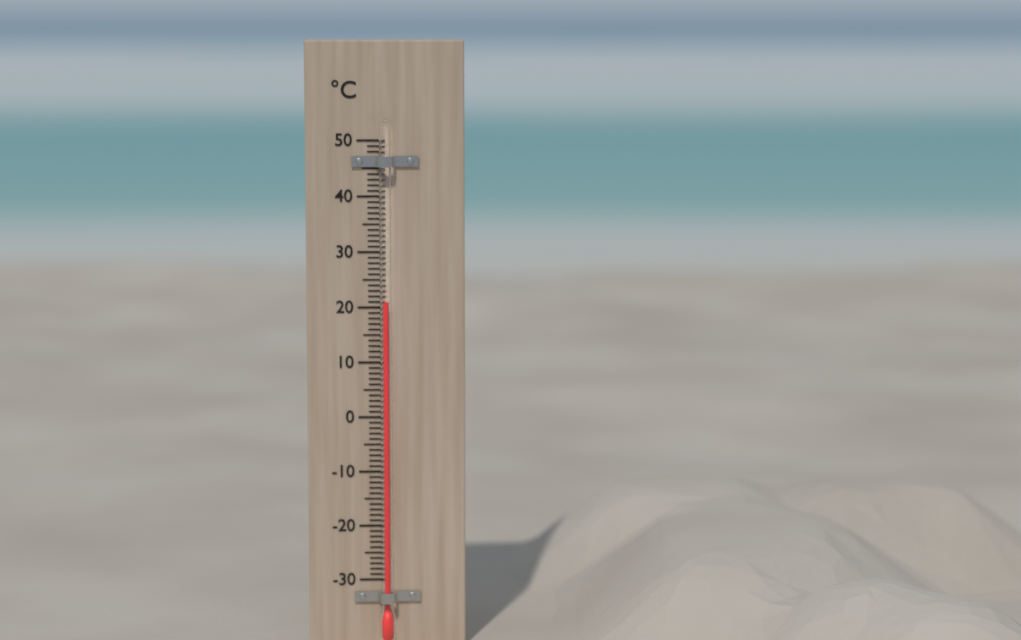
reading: 21 °C
